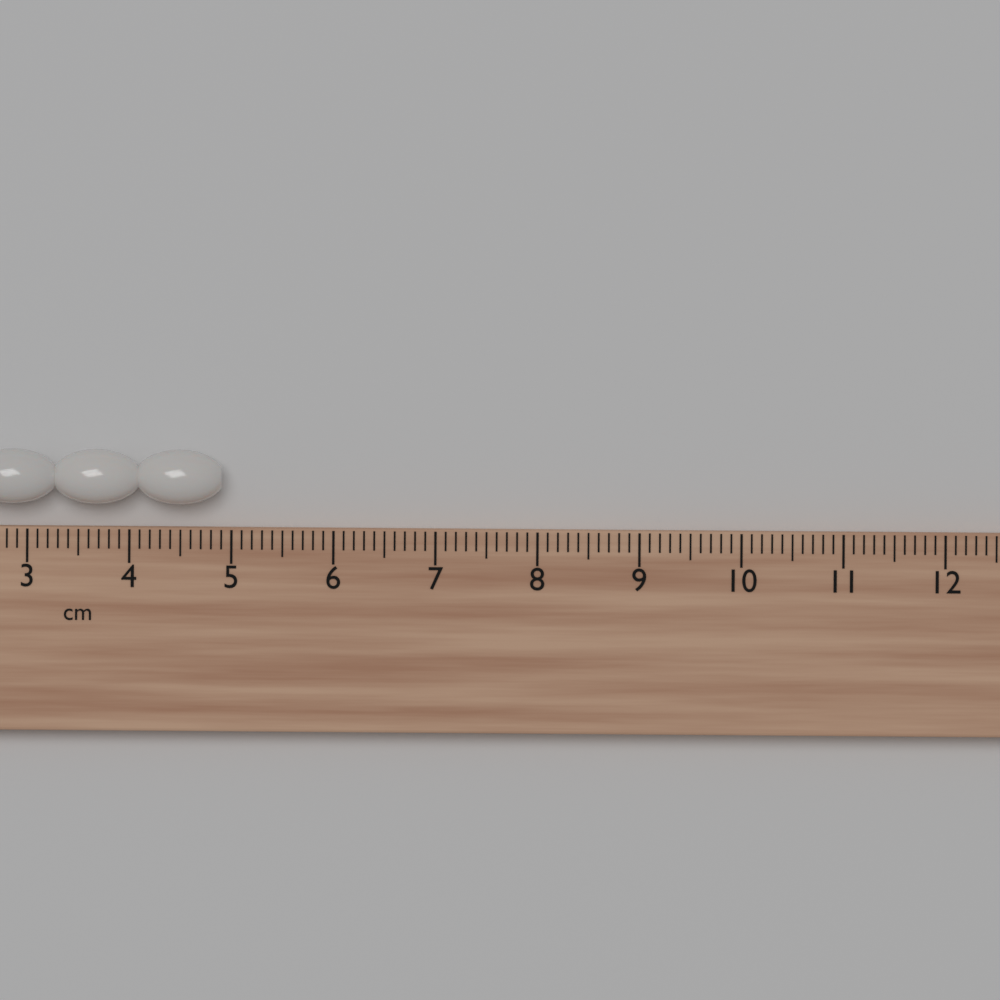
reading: 4.9 cm
